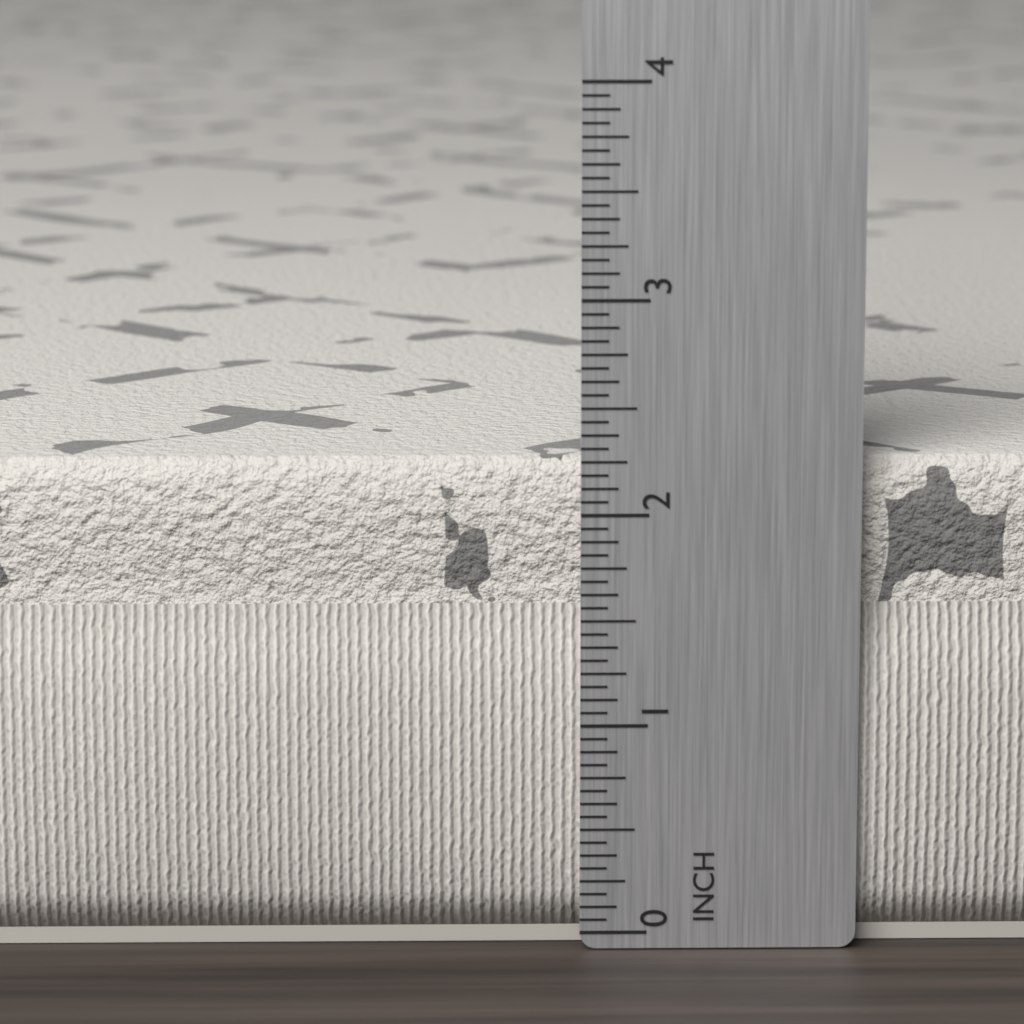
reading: 2.2500 in
